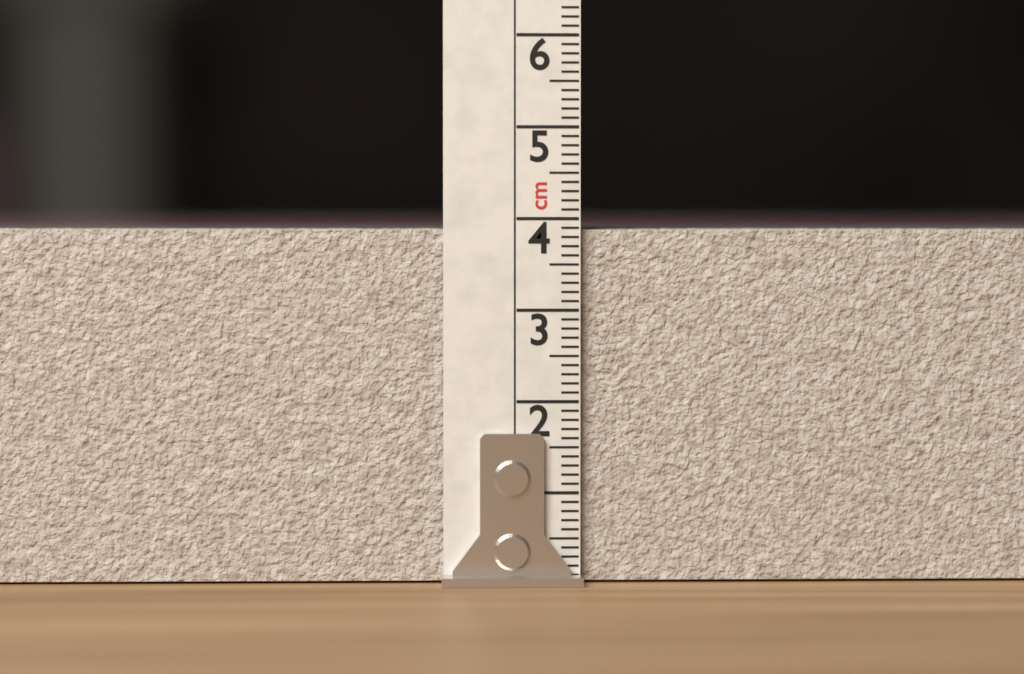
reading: 3.9 cm
